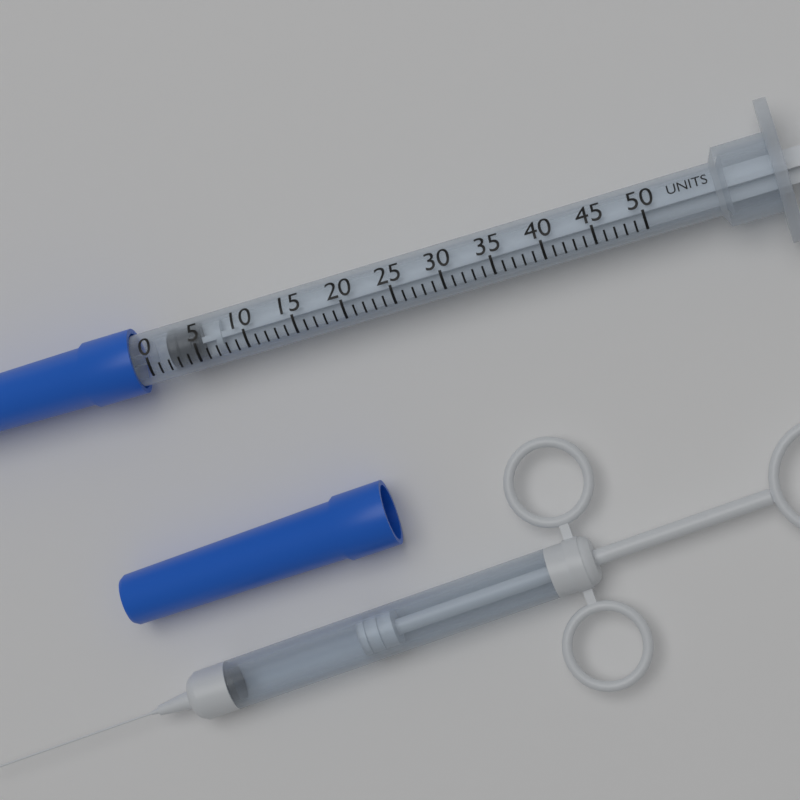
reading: 2 units
